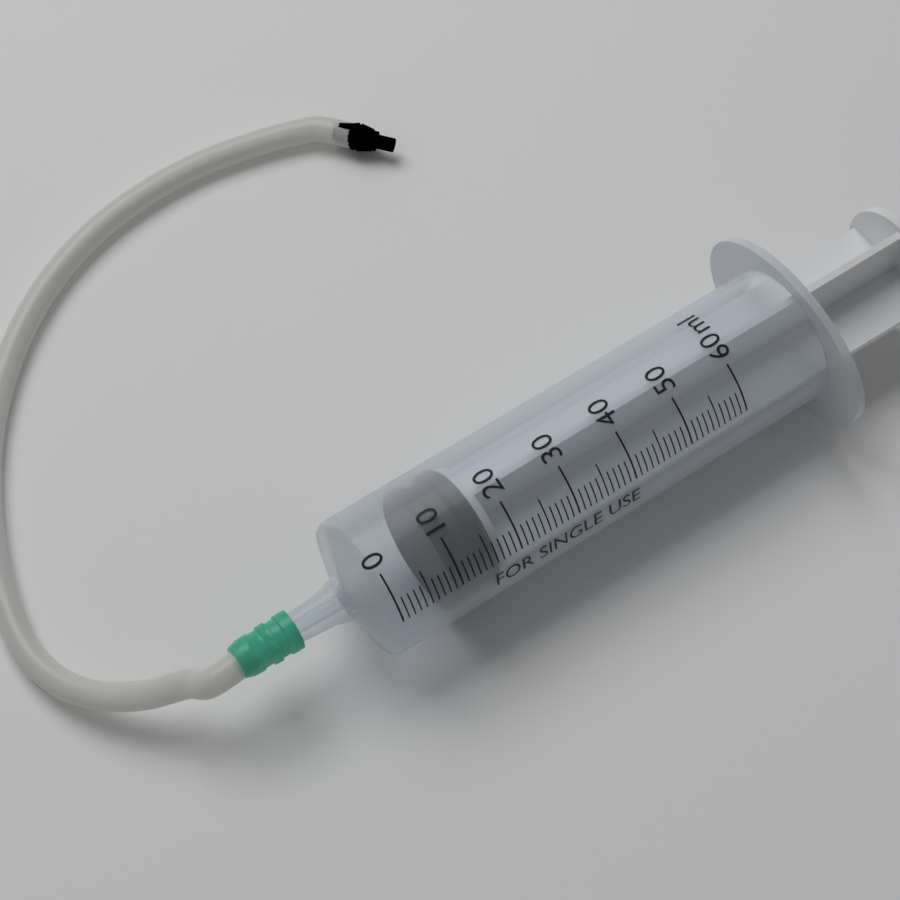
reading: 9 ml
